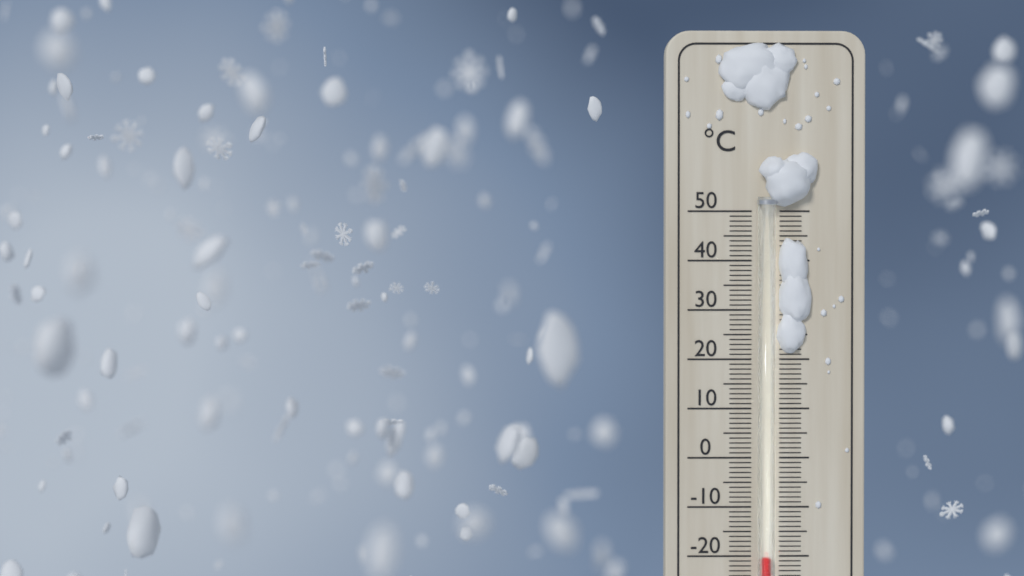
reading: -20 °C
